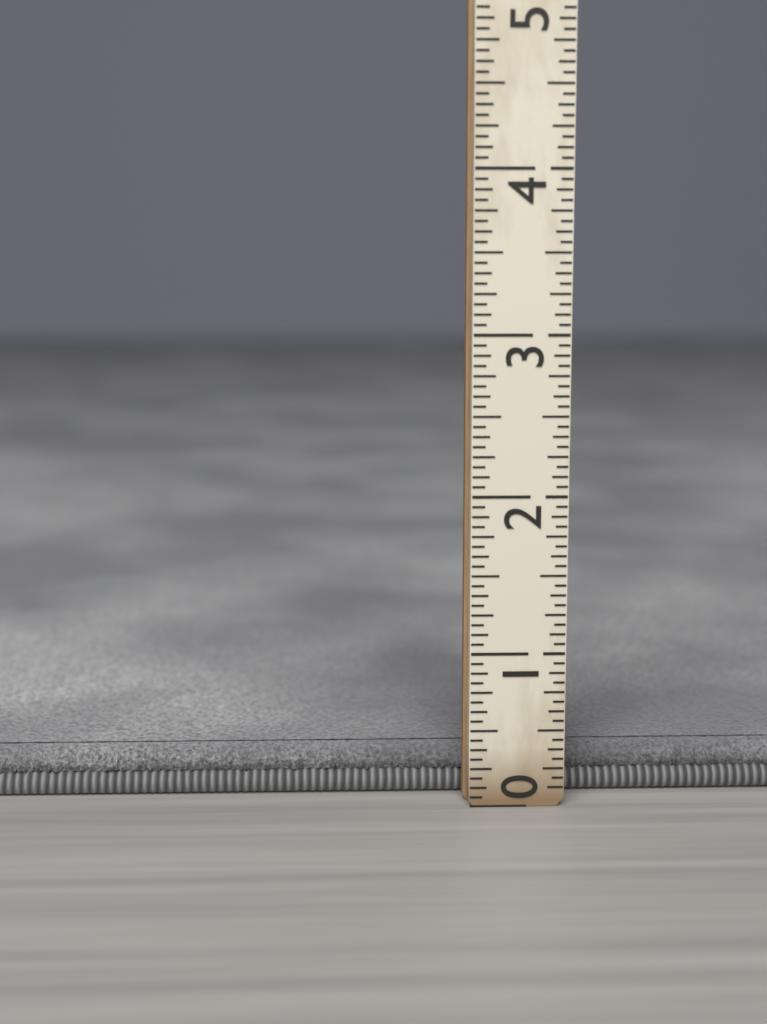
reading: 0.3125 (no unit)
